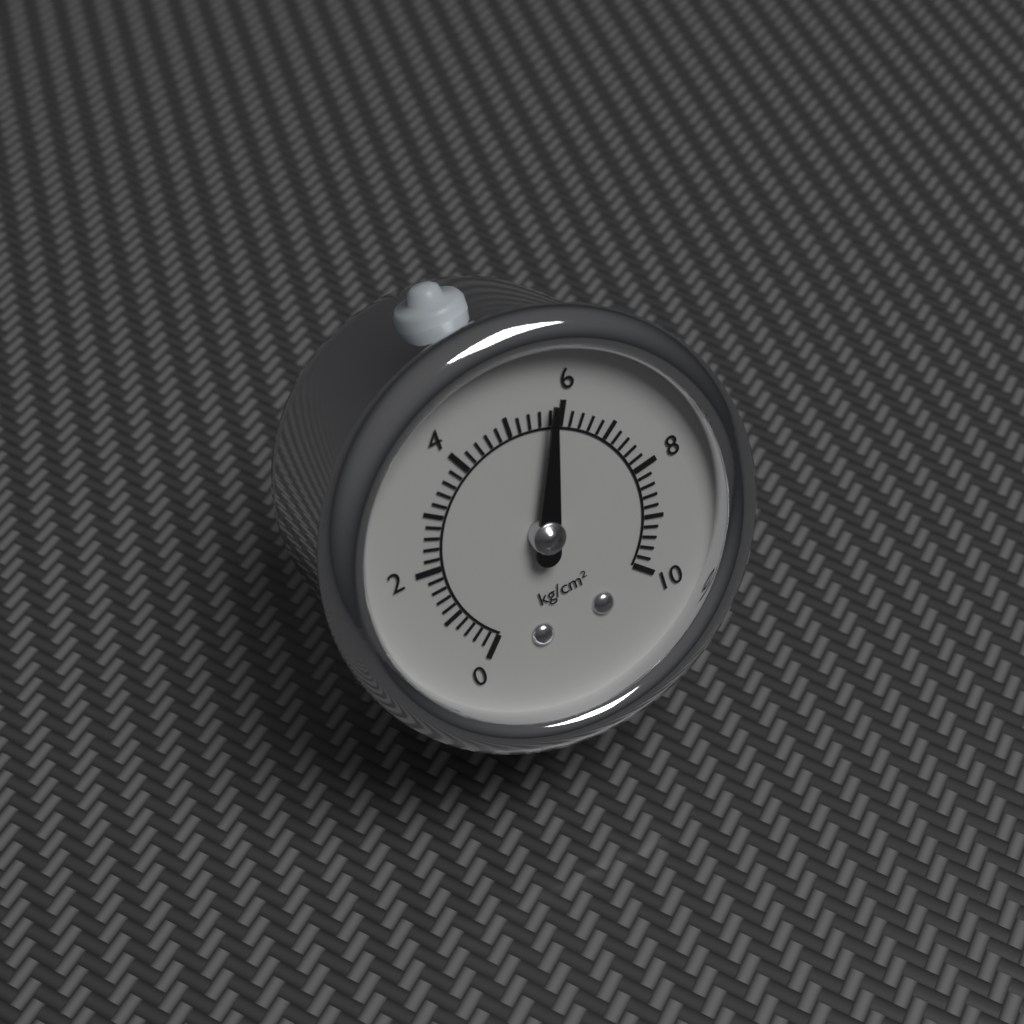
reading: 5.8 kg/cm²
